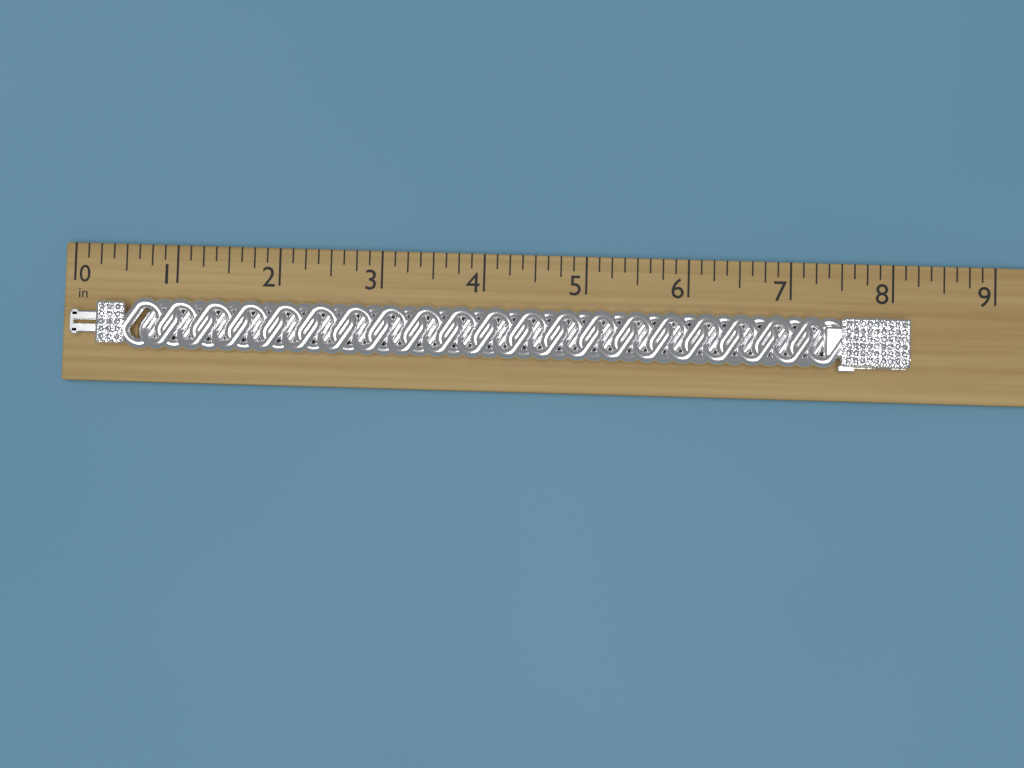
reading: 8.125 in
